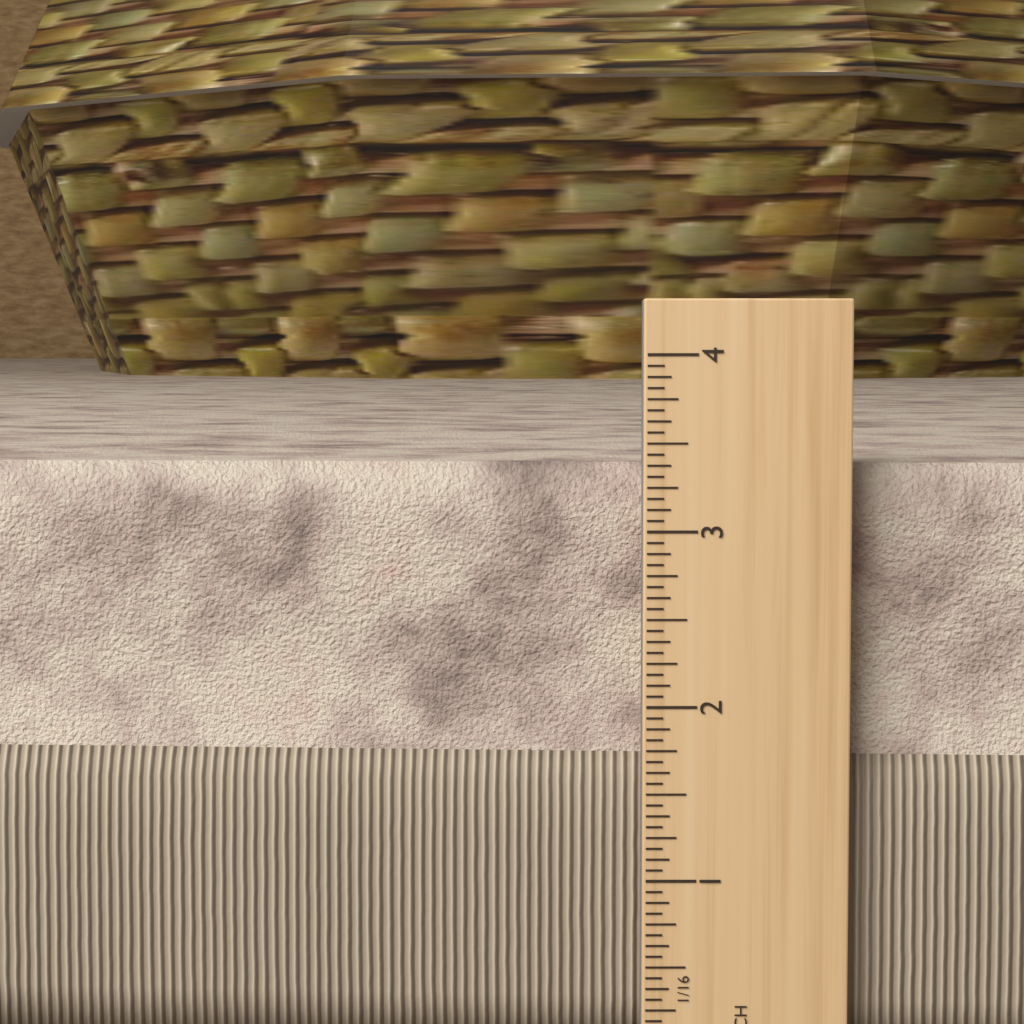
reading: 3.3750 in
